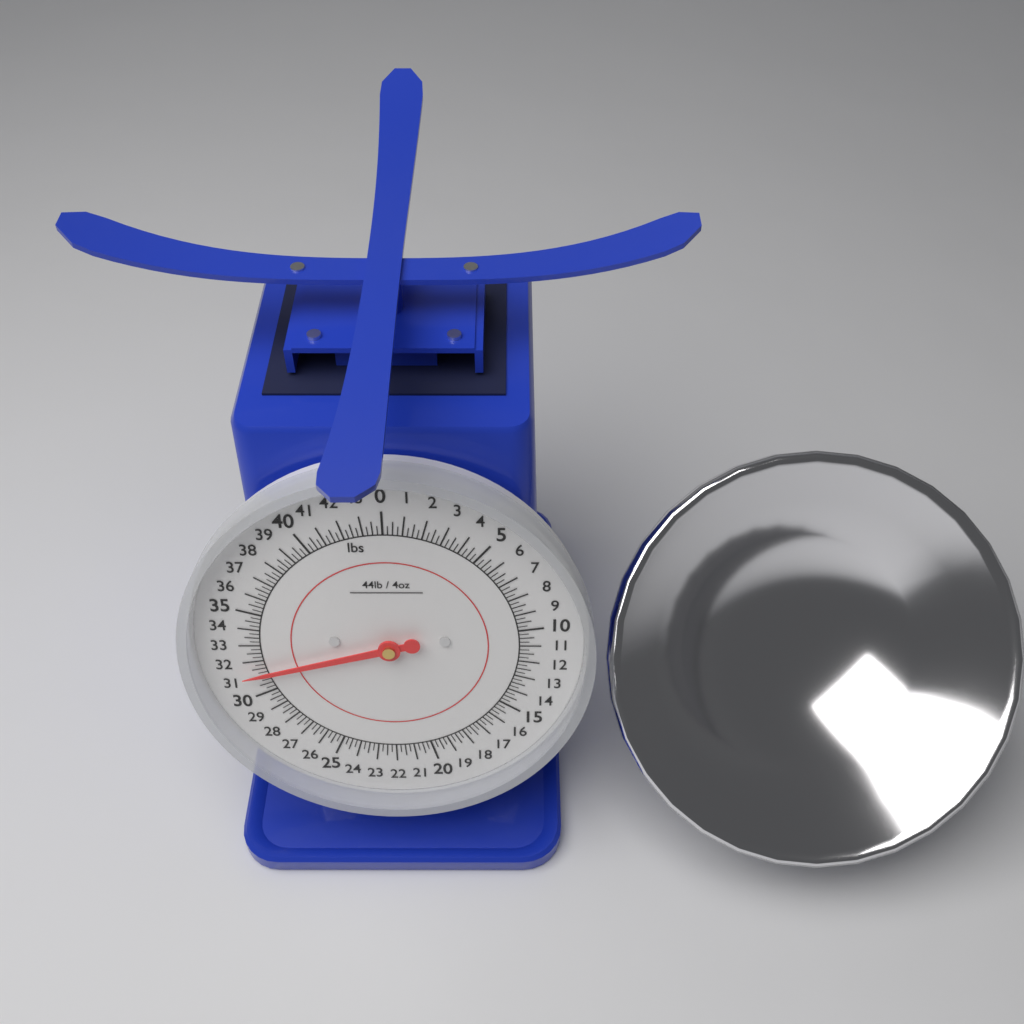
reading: 31.25 lbs
